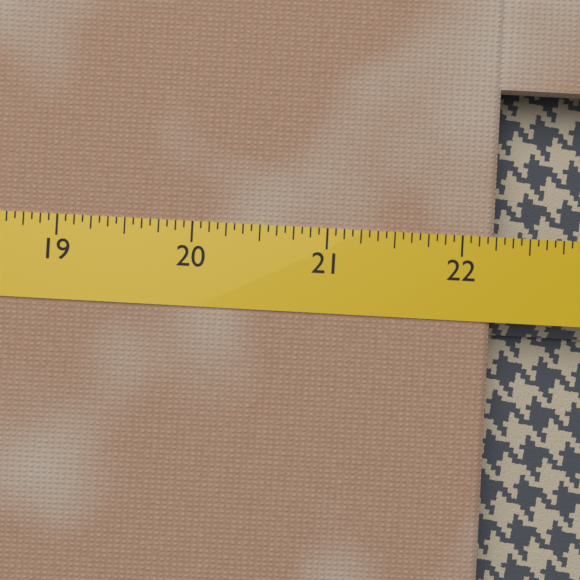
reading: 22.2500 (no unit)
